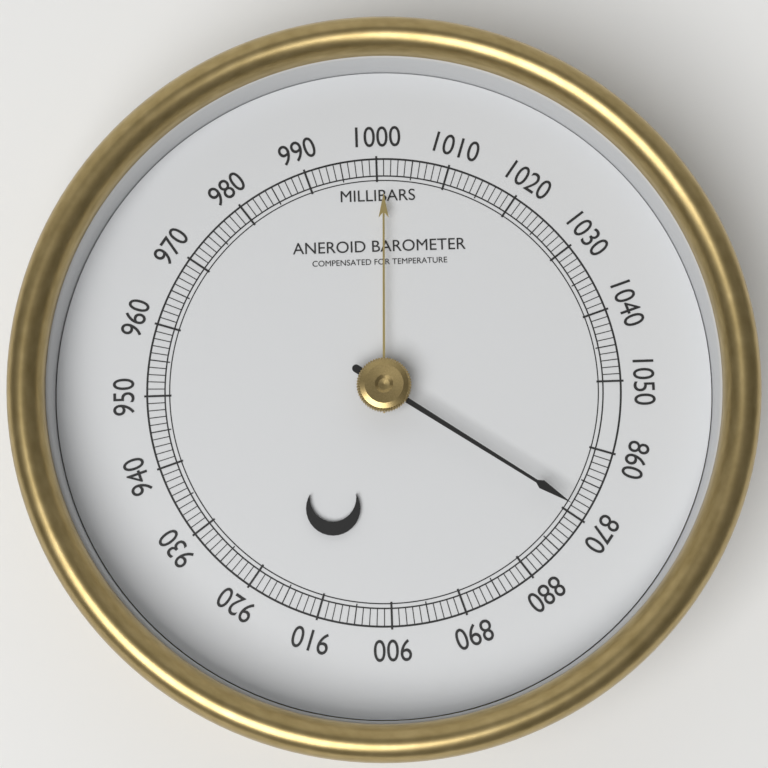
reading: 869 mbar
